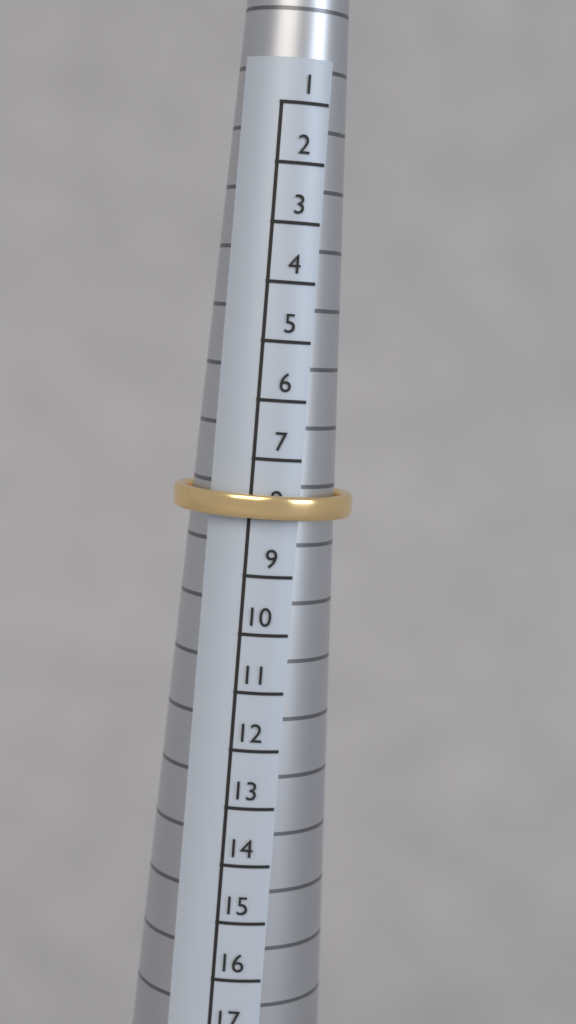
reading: 8 (no unit)
